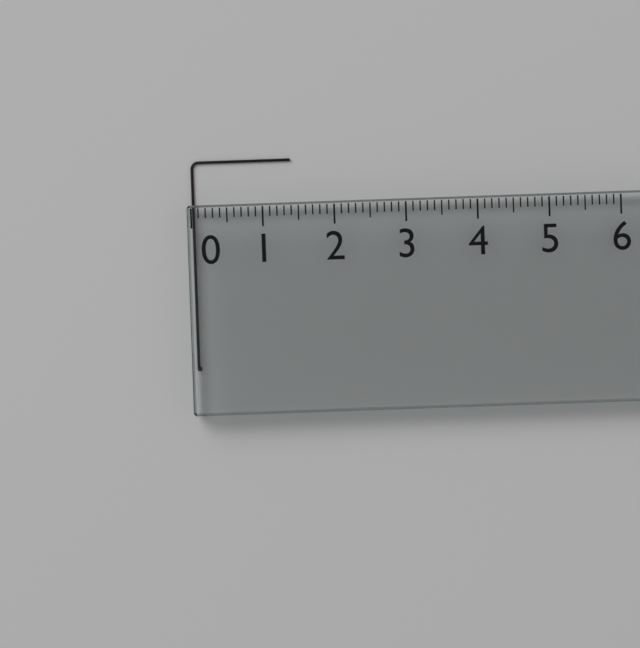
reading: 1.4 (no unit)
